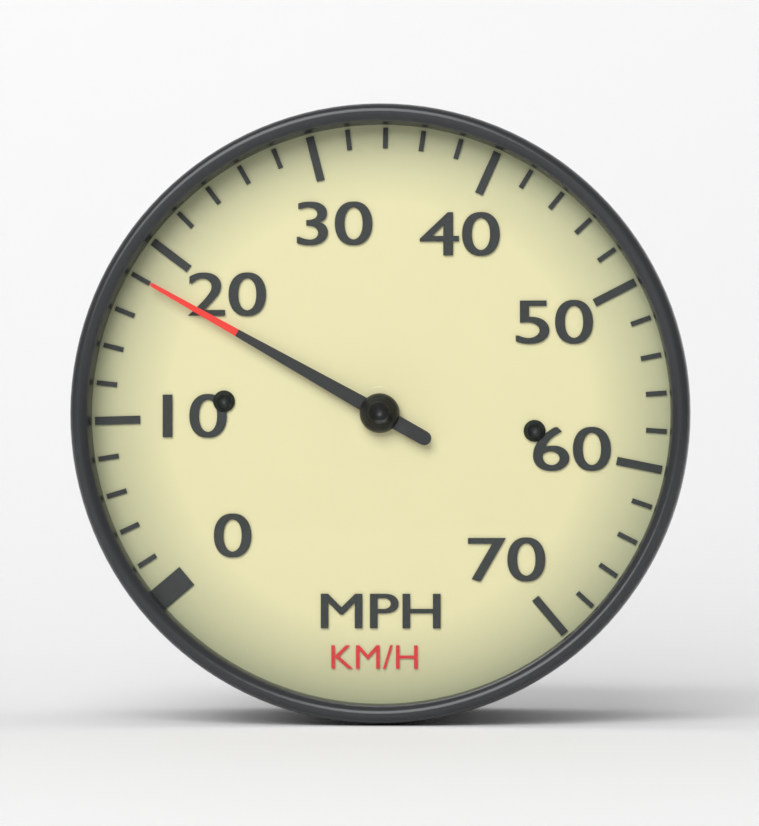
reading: 18 mph
